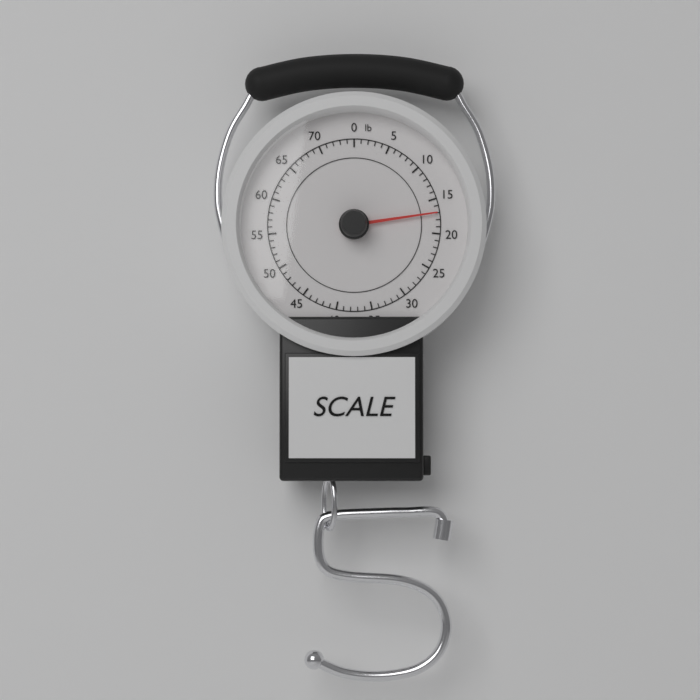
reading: 17 lb
